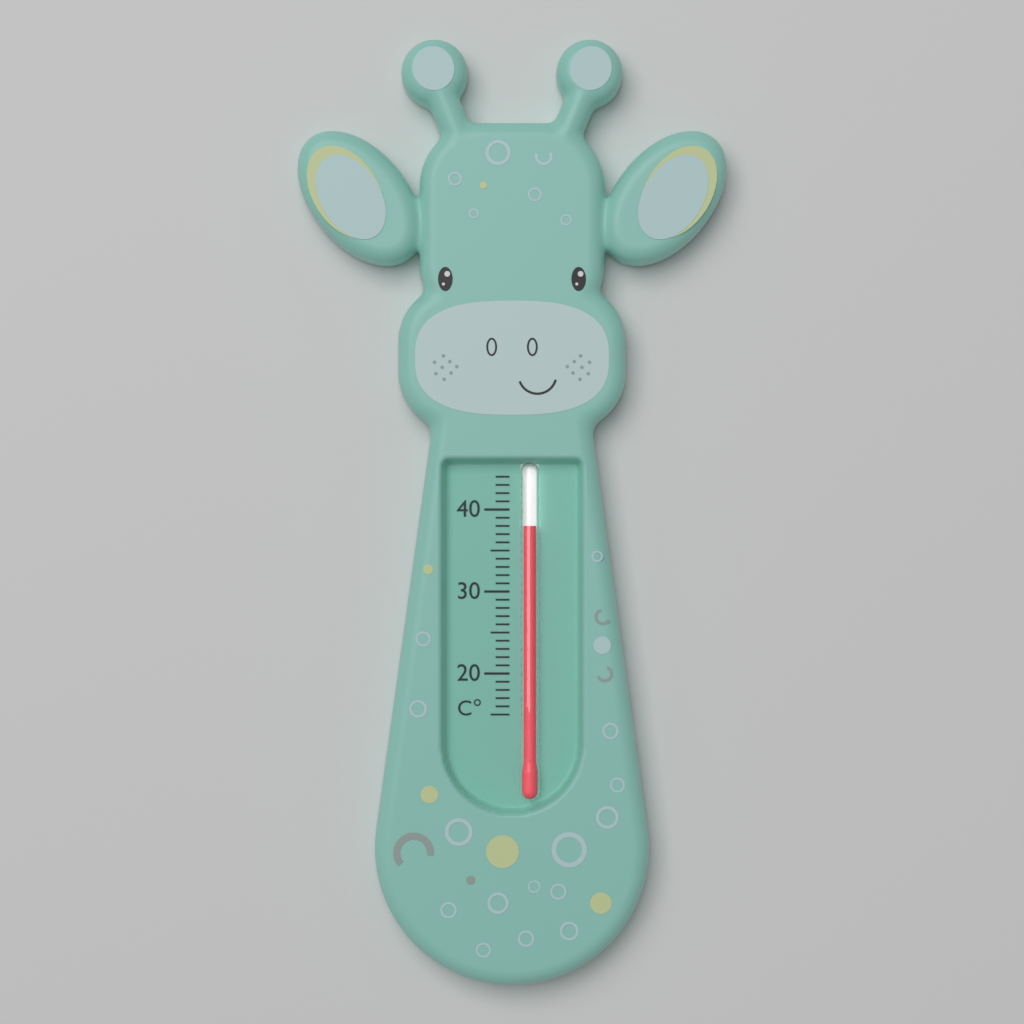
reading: 38 °C
